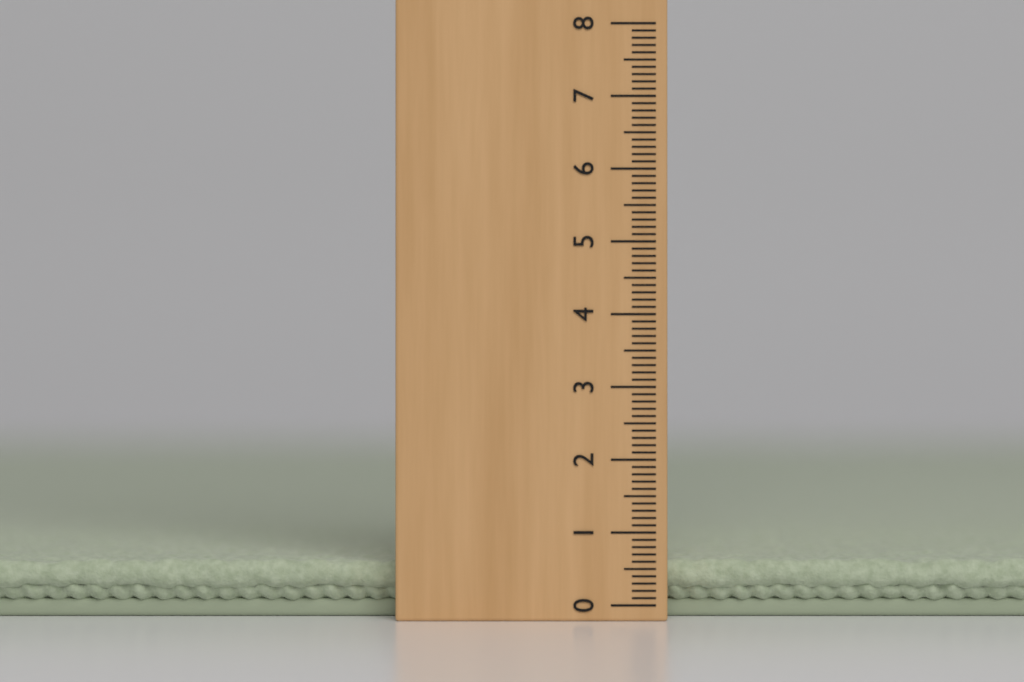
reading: 0.6 (no unit)
